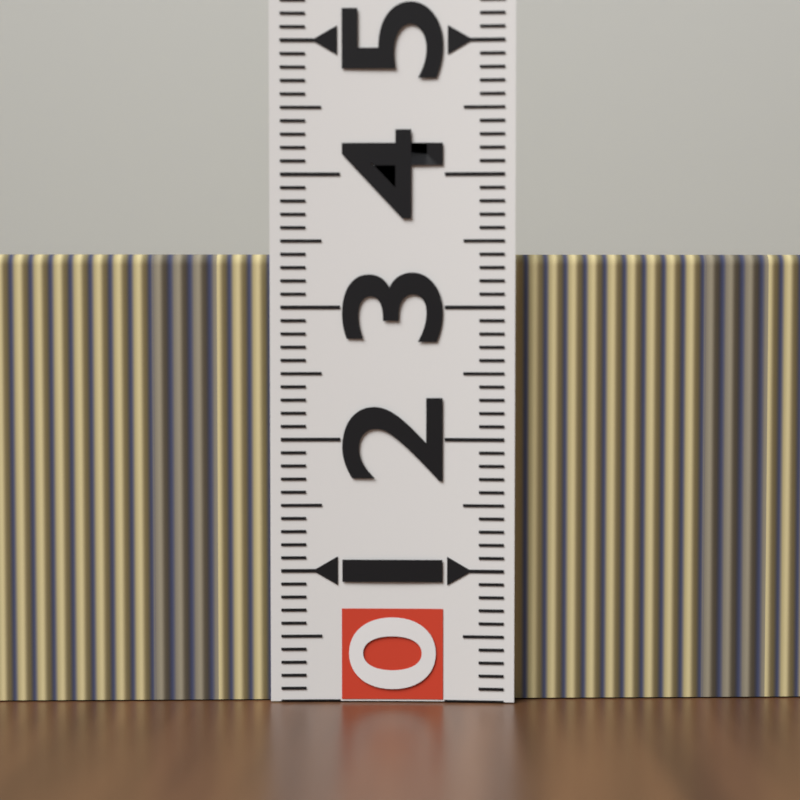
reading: 3.4 (no unit)
